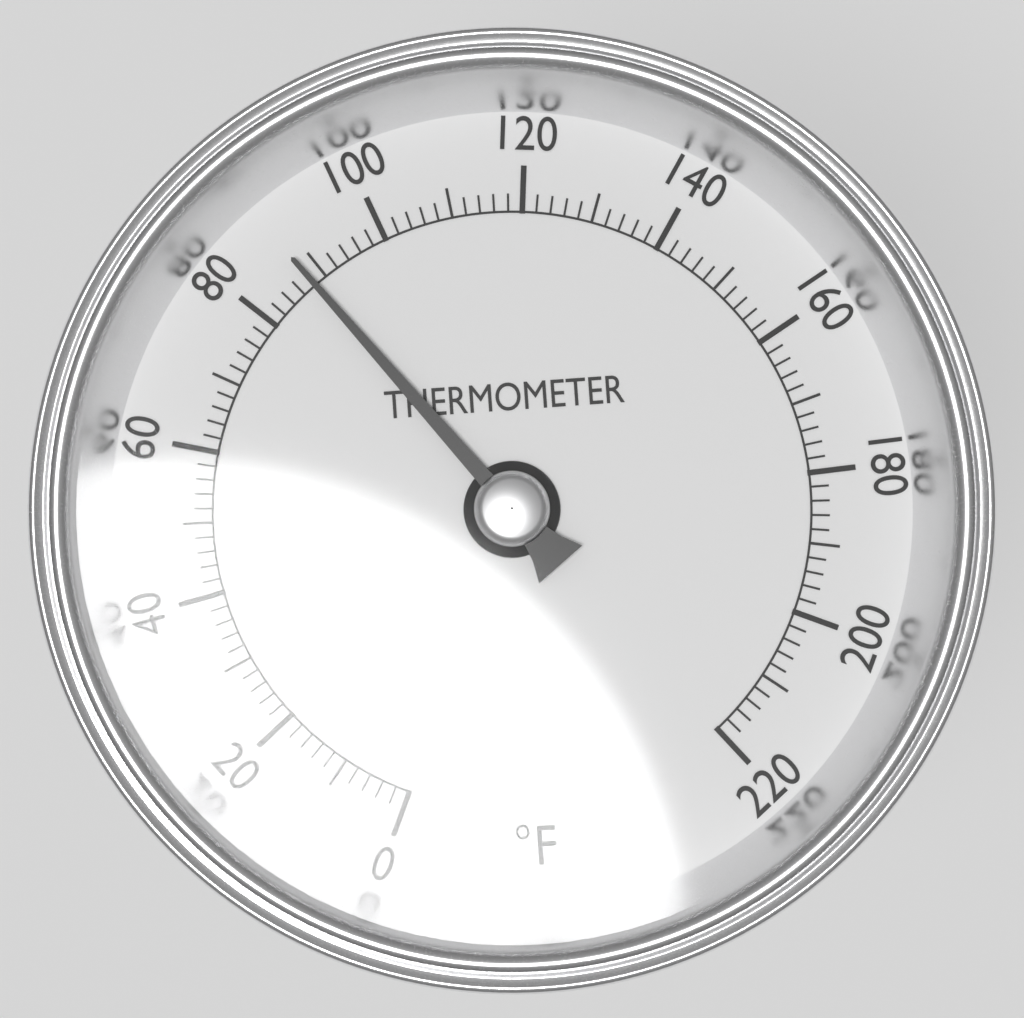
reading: 88 °F
